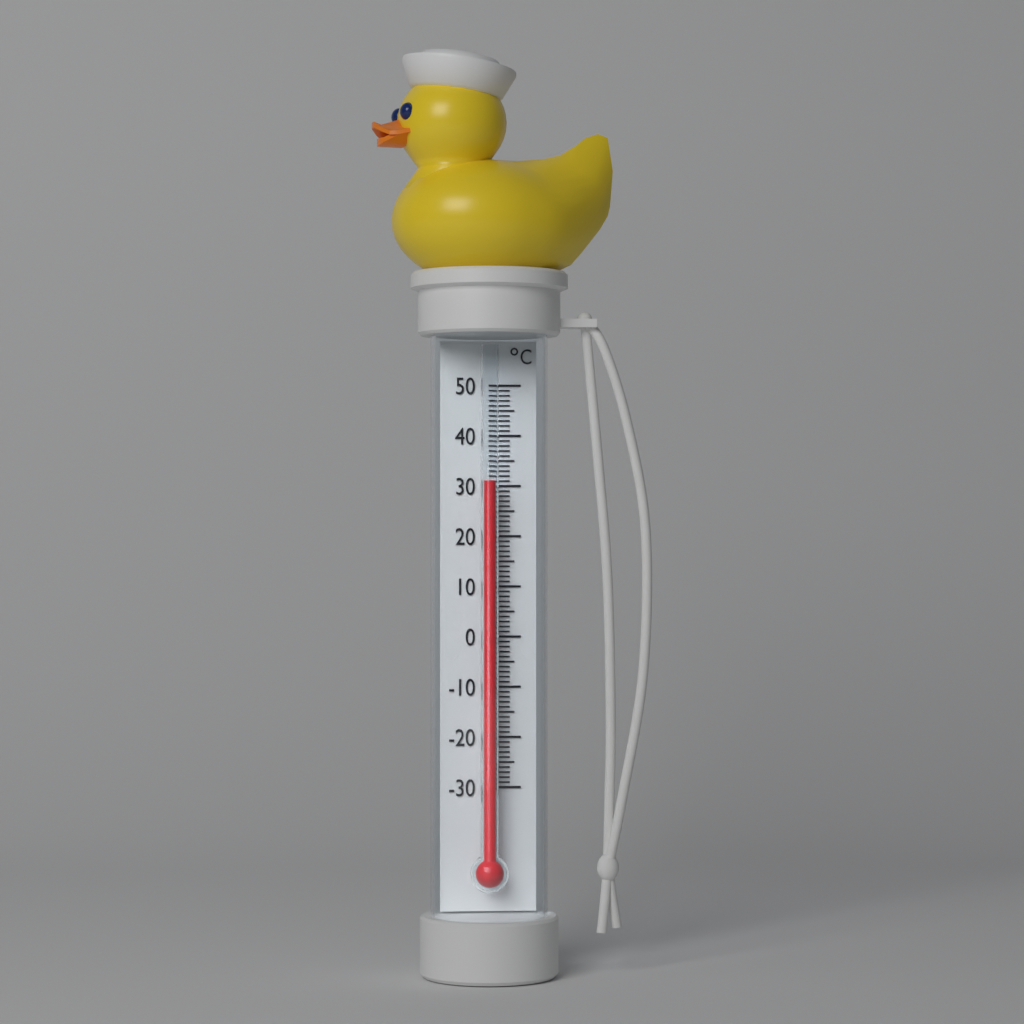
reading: 31 °C
